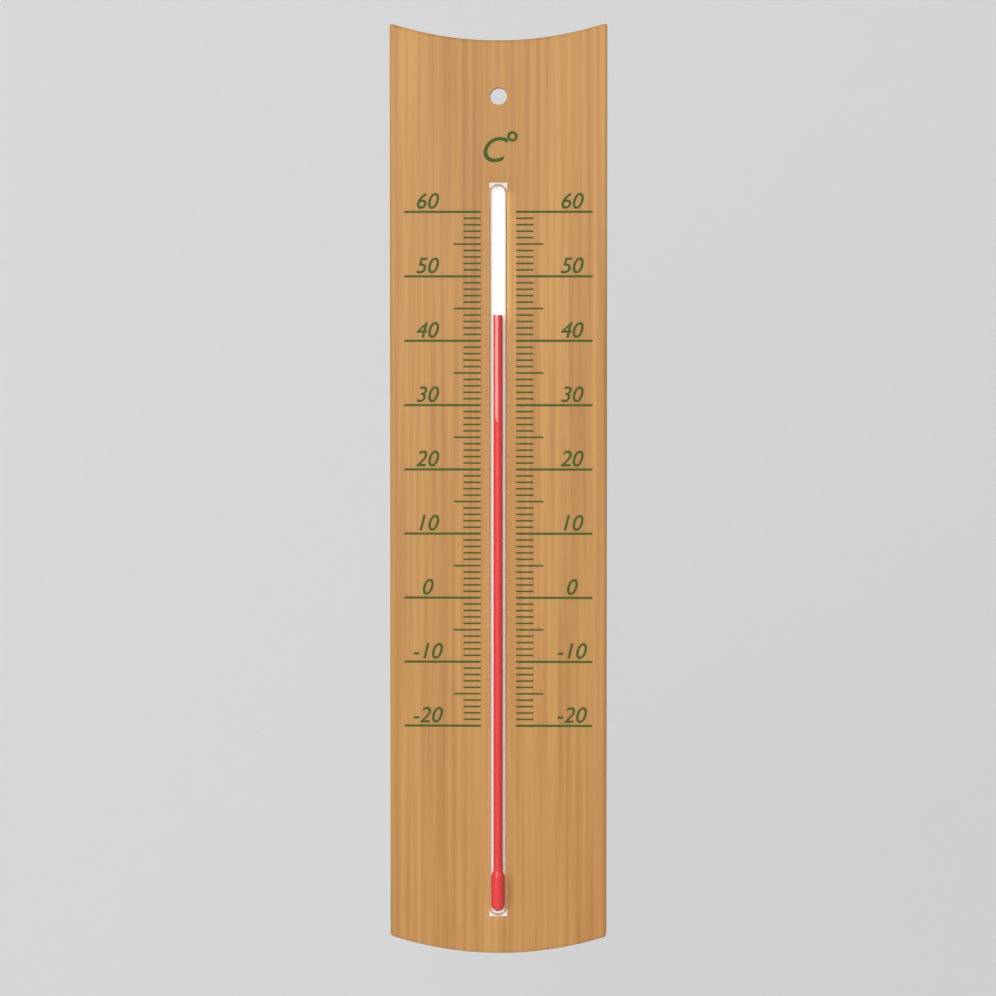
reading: 44 °C
